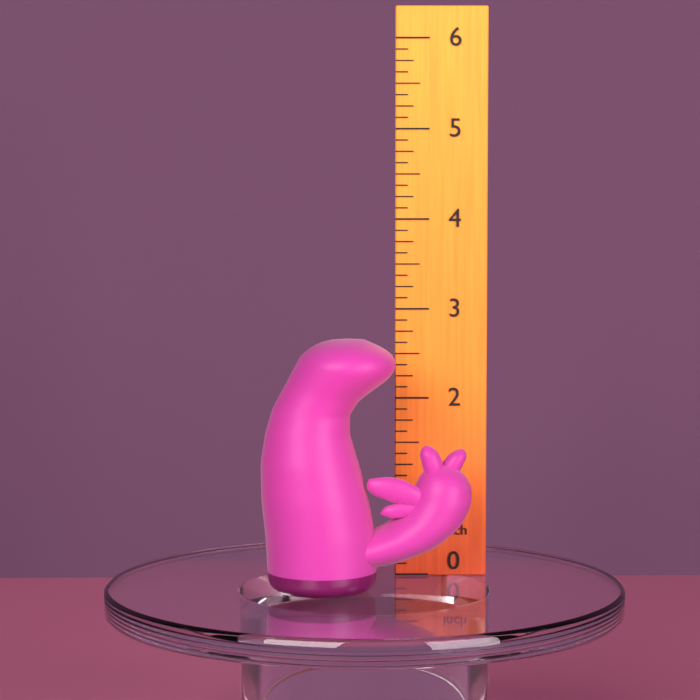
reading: 2.750 inch
